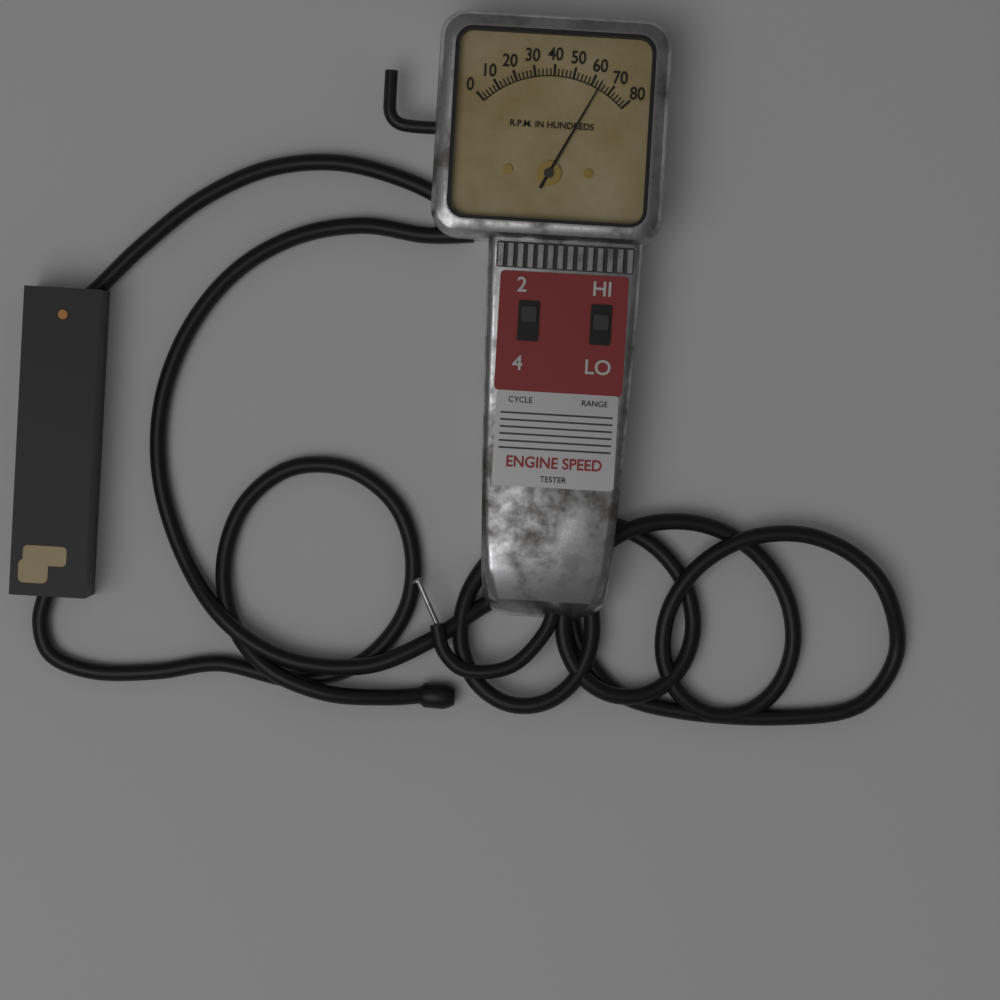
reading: 6400 RPM
